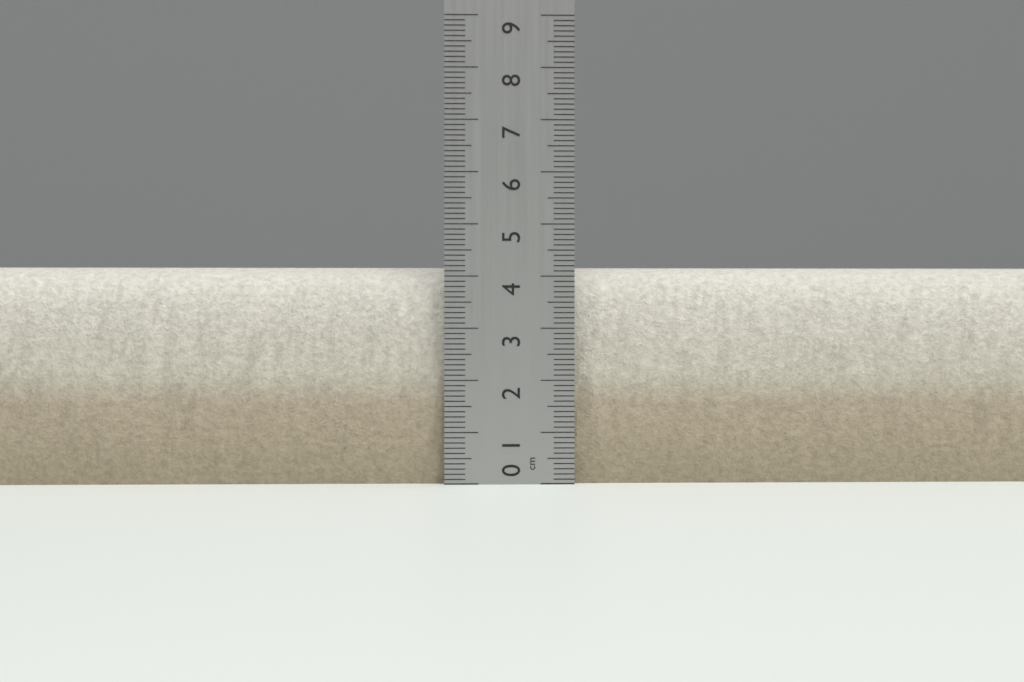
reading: 4.2 cm
